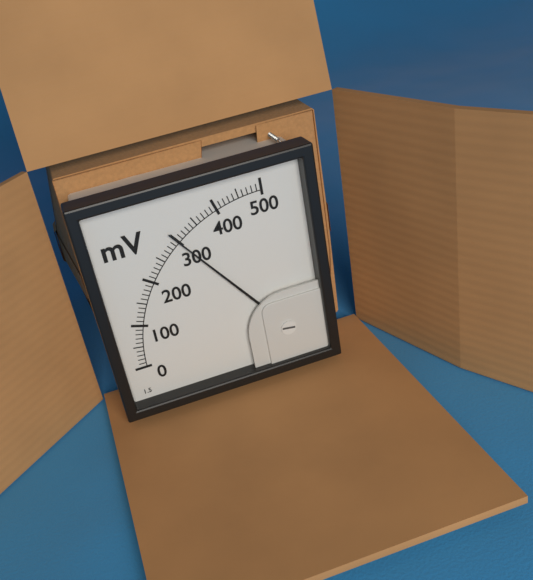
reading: 300 mV
